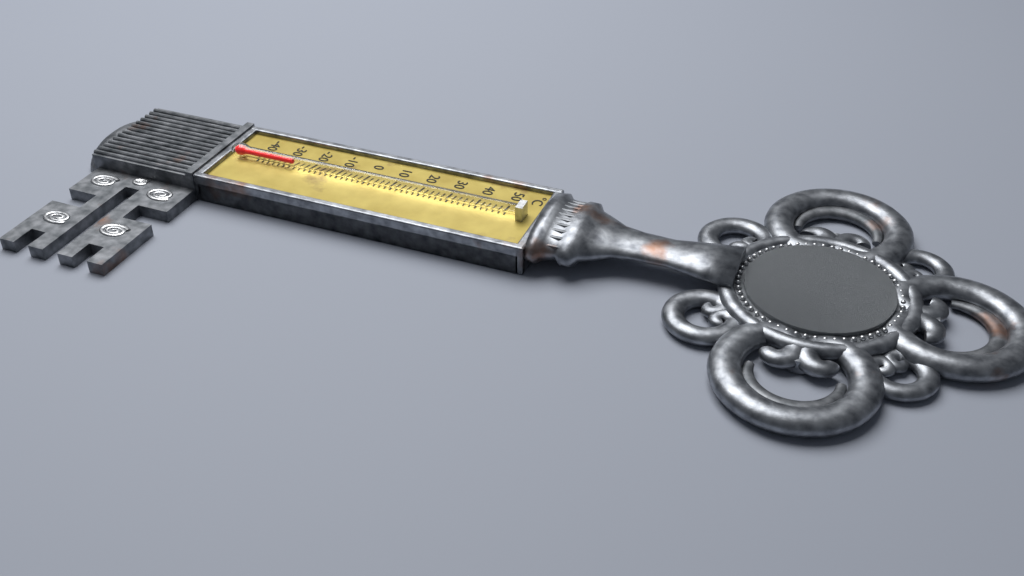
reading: -26 °C
